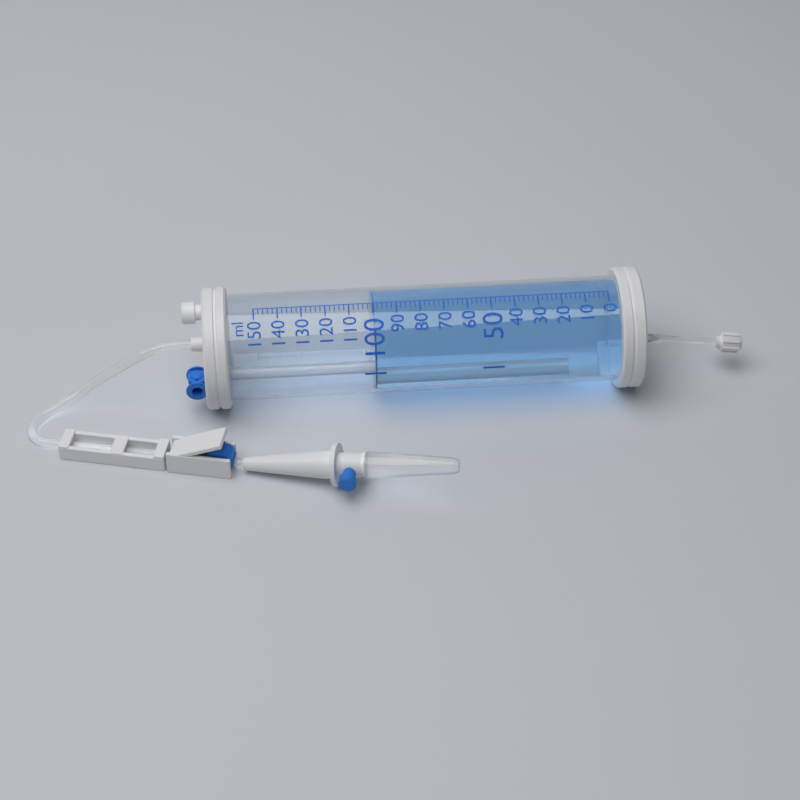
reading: 100 ml
